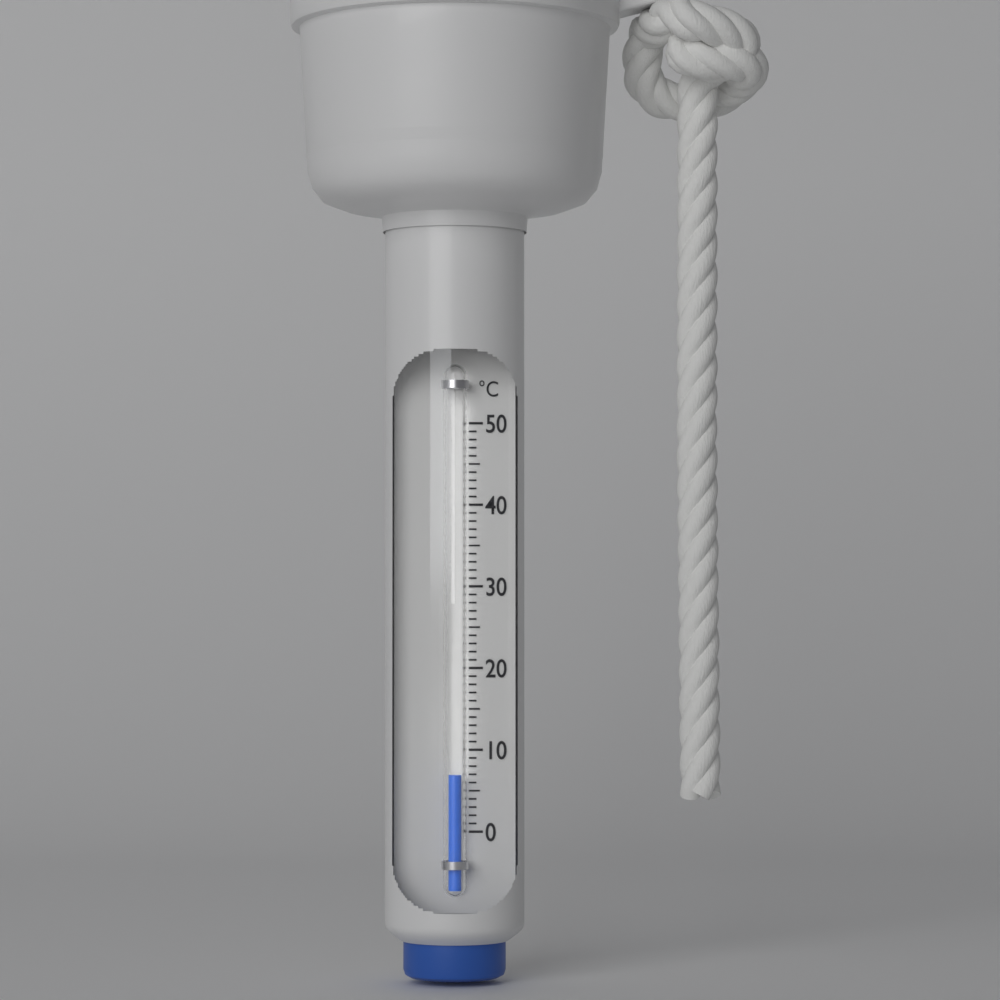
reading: 7 °C
